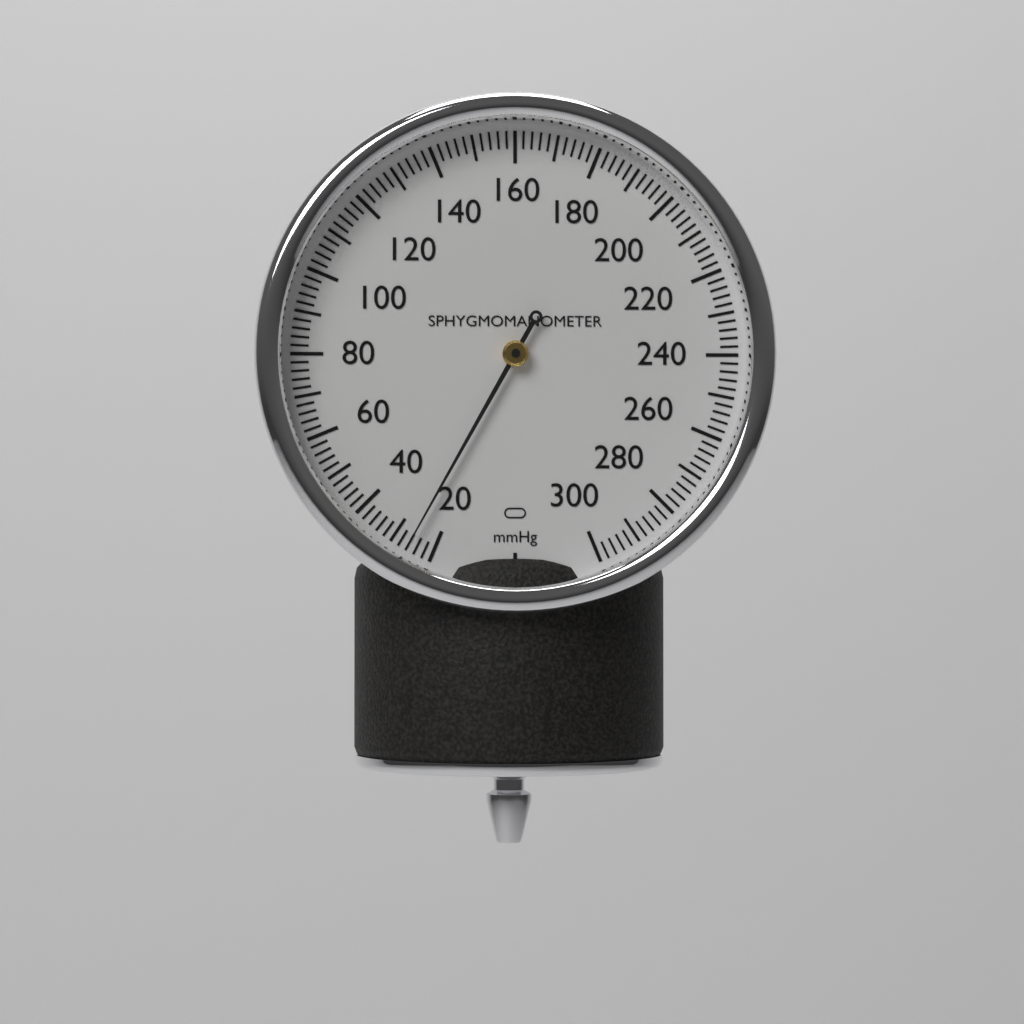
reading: 26 mmHg
